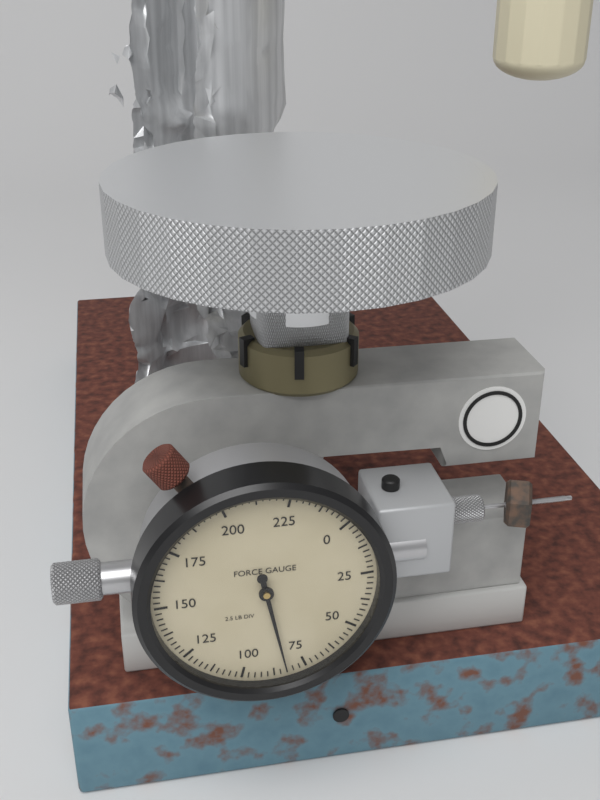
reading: 82.5 lb
